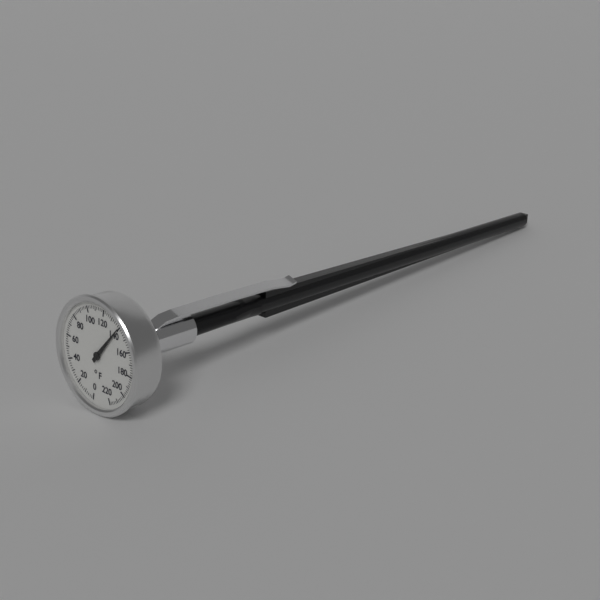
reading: 140 °F
